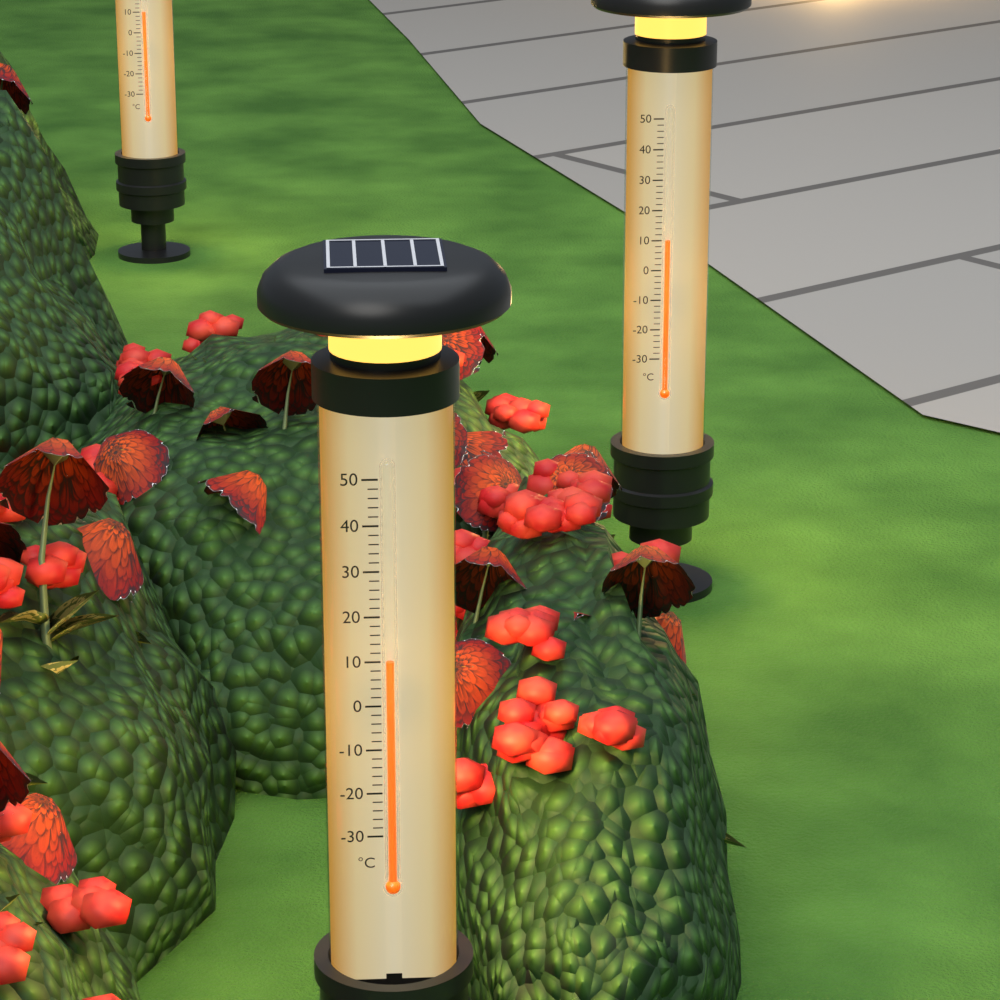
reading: 10 °C
